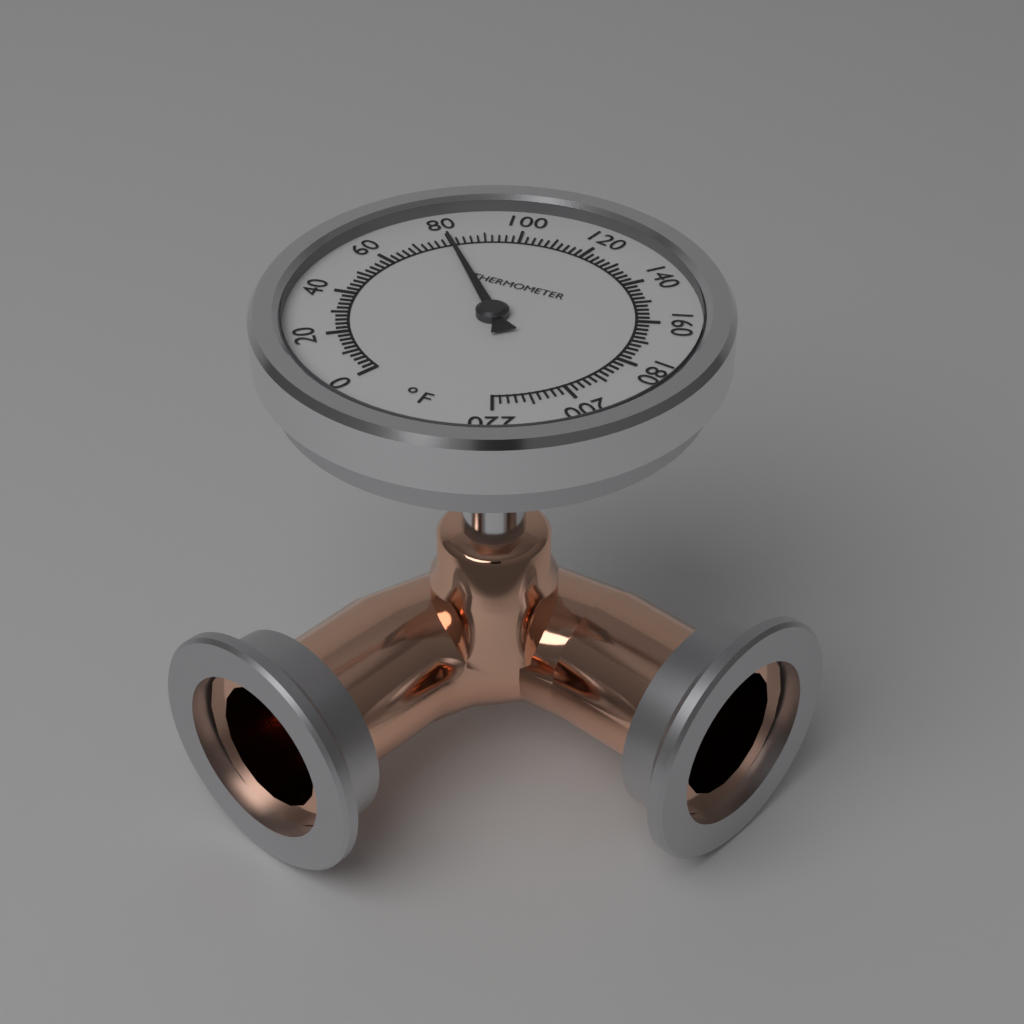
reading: 80 °F
